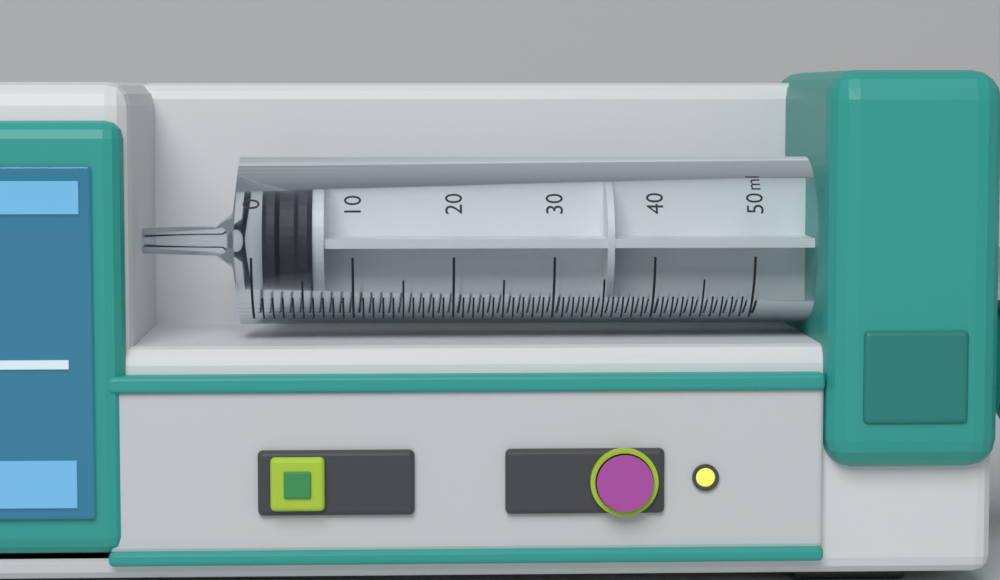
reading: 1 ml
